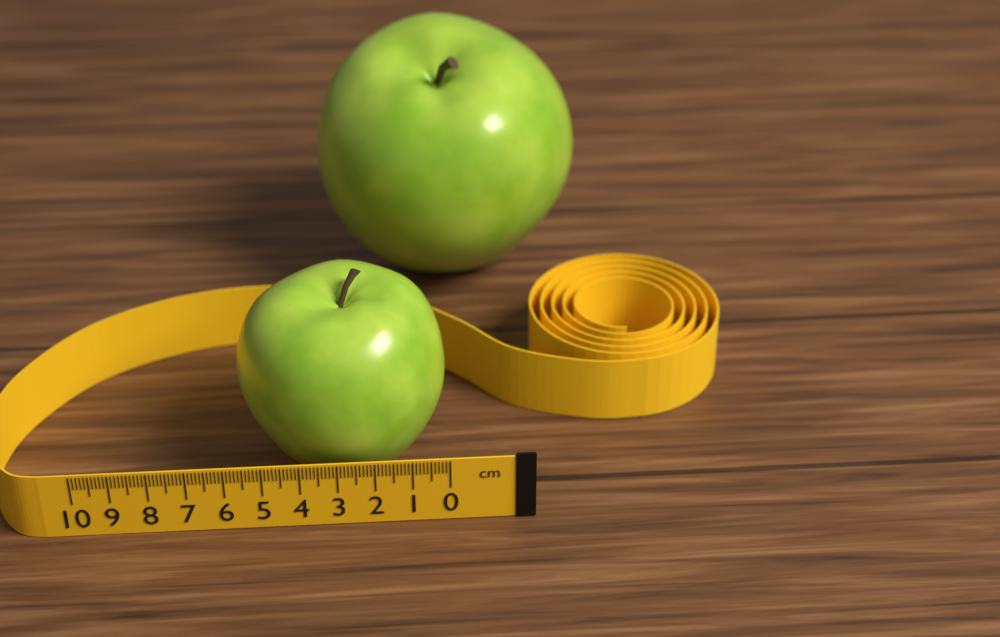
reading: 5.7 cm
